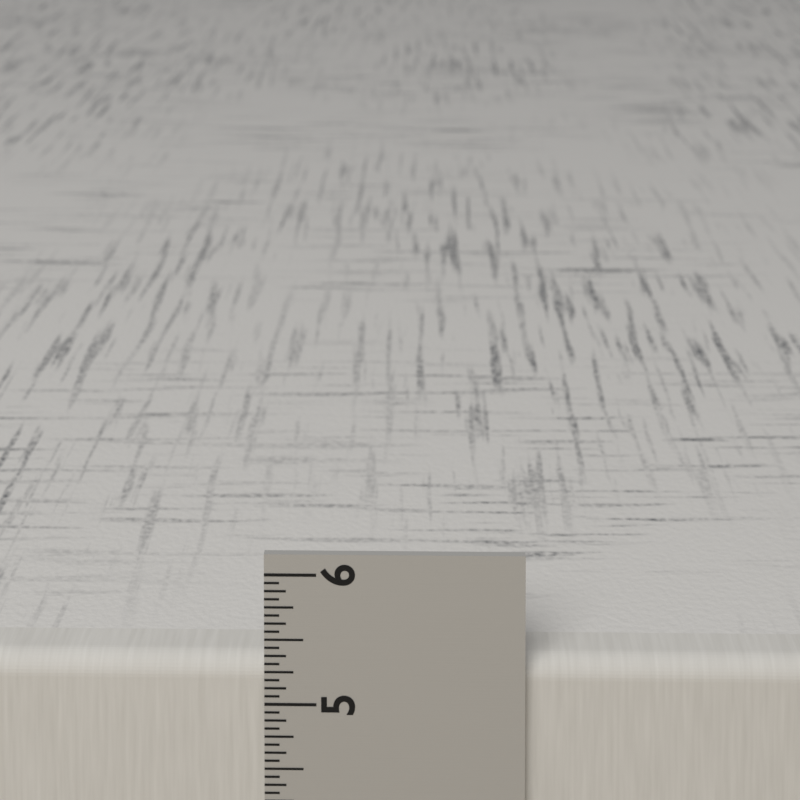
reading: 5.3125 in
